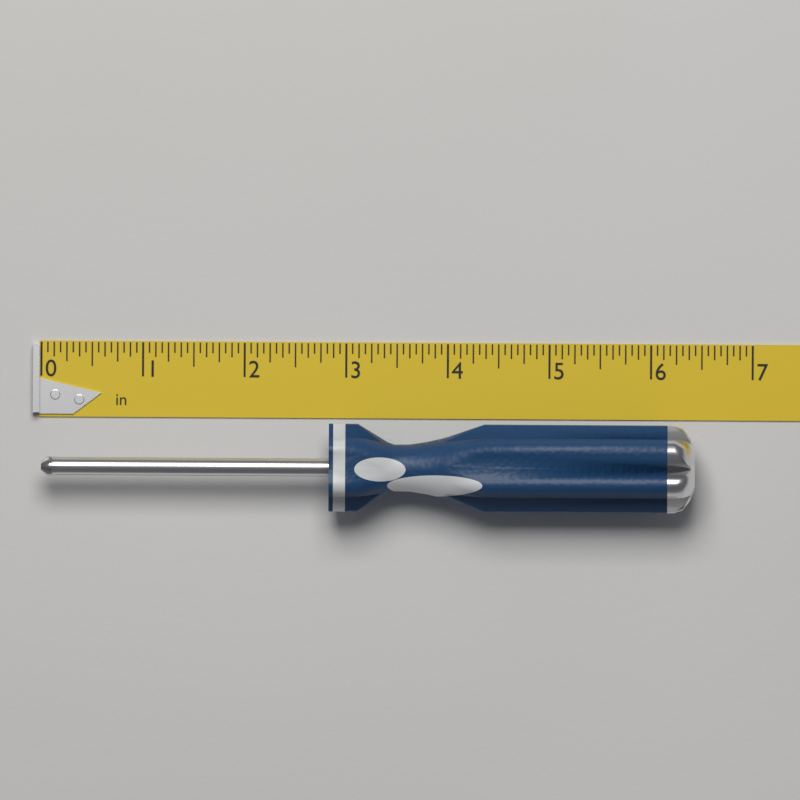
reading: 6.4375 in
